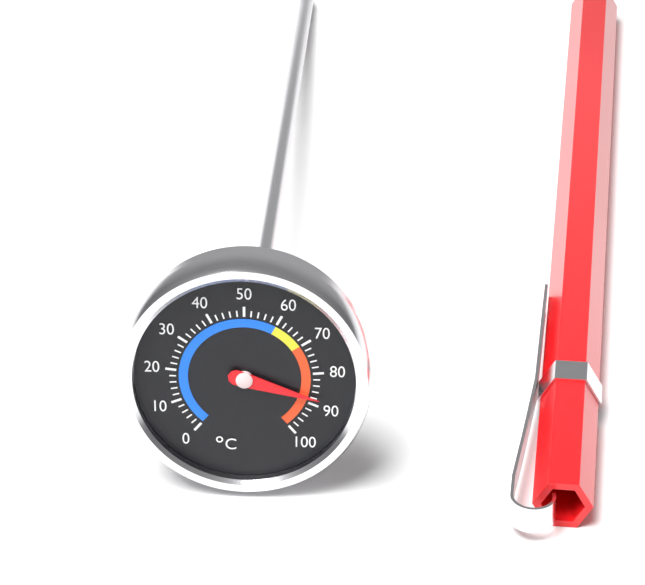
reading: 88 °C
